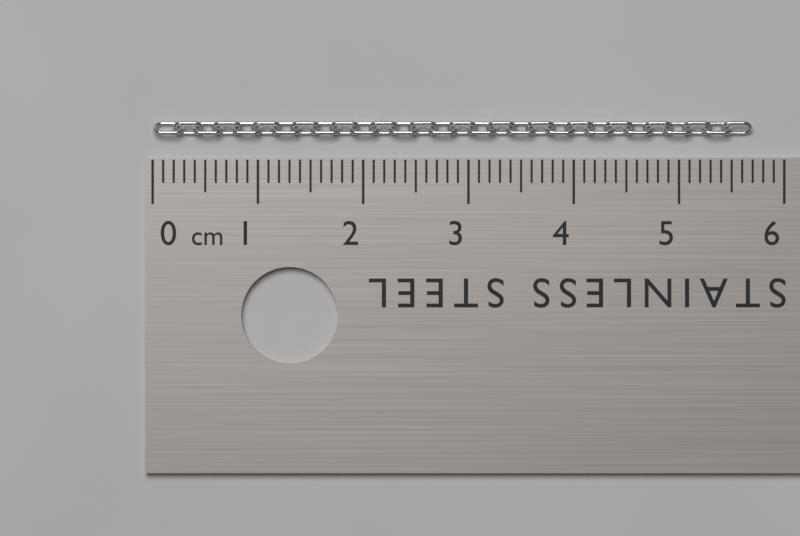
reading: 5.7 cm
